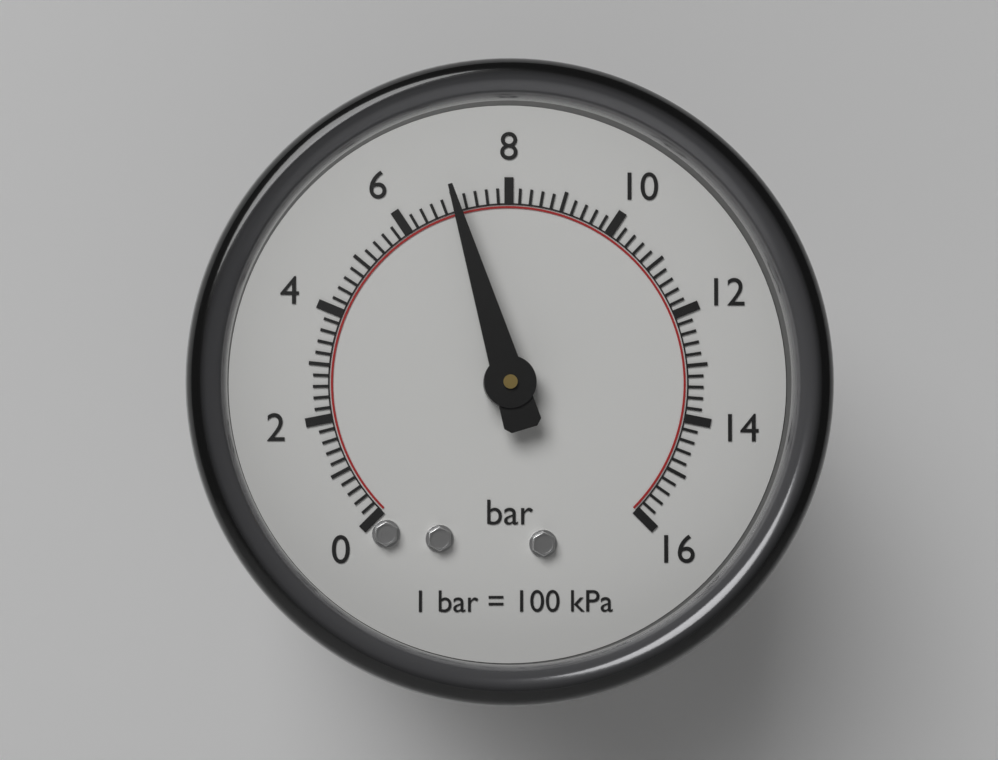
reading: 7.0 bar
